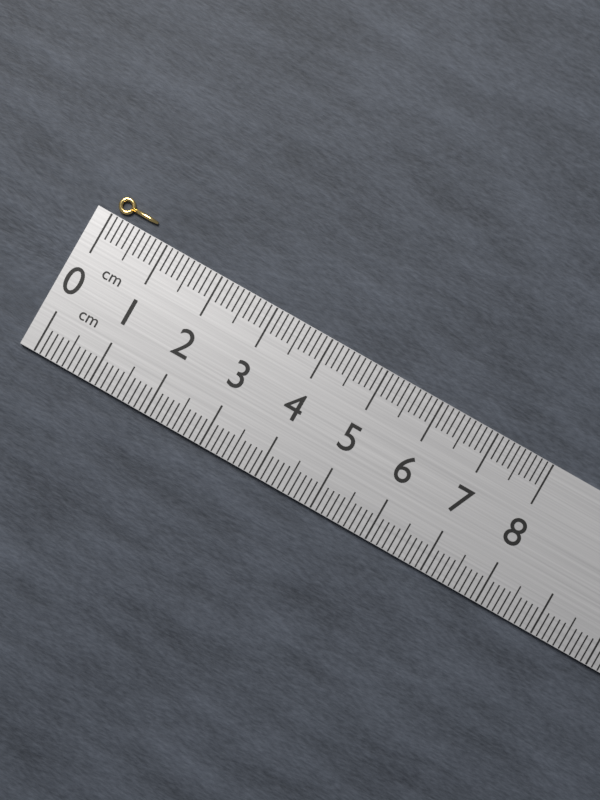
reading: 0.7 cm
